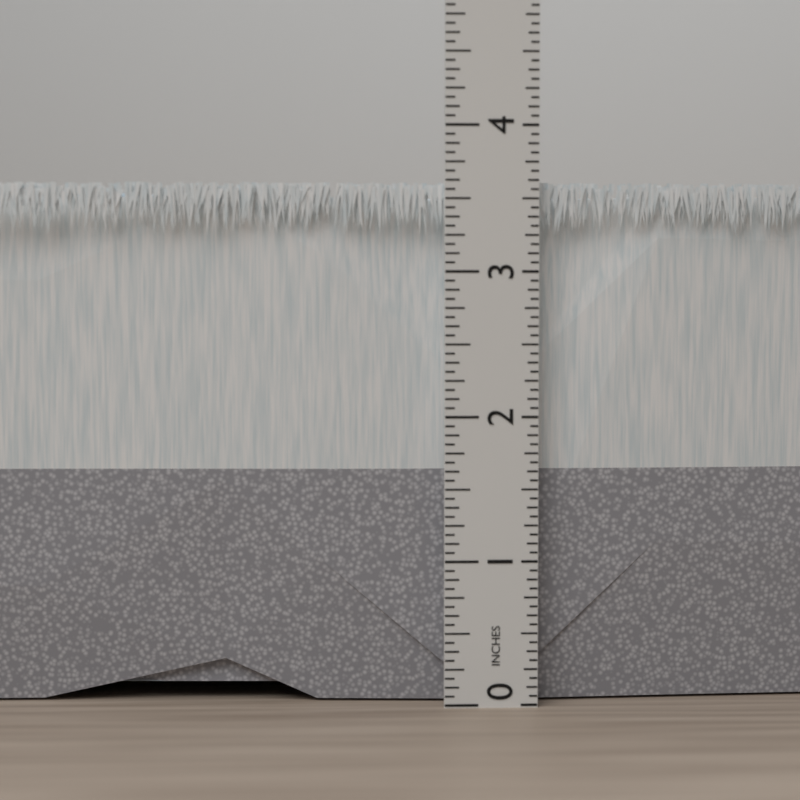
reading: 3.6250 in
